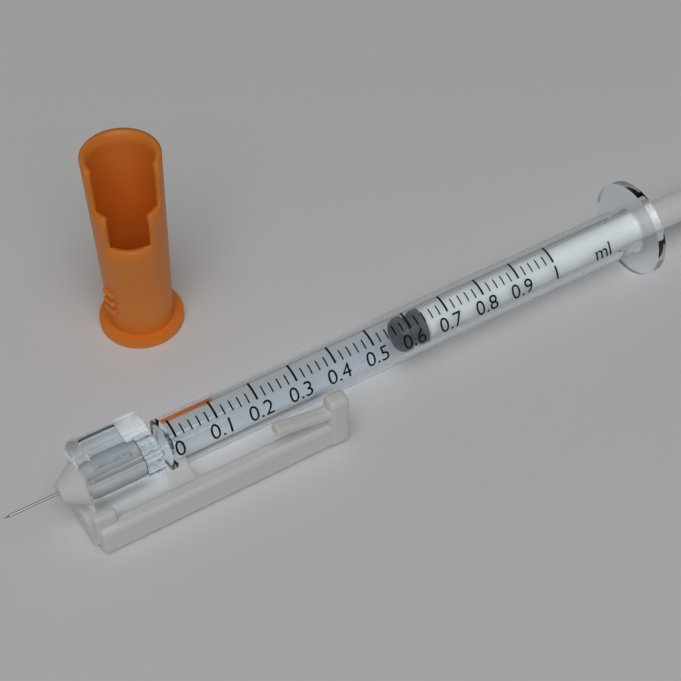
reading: 0.58 ml
